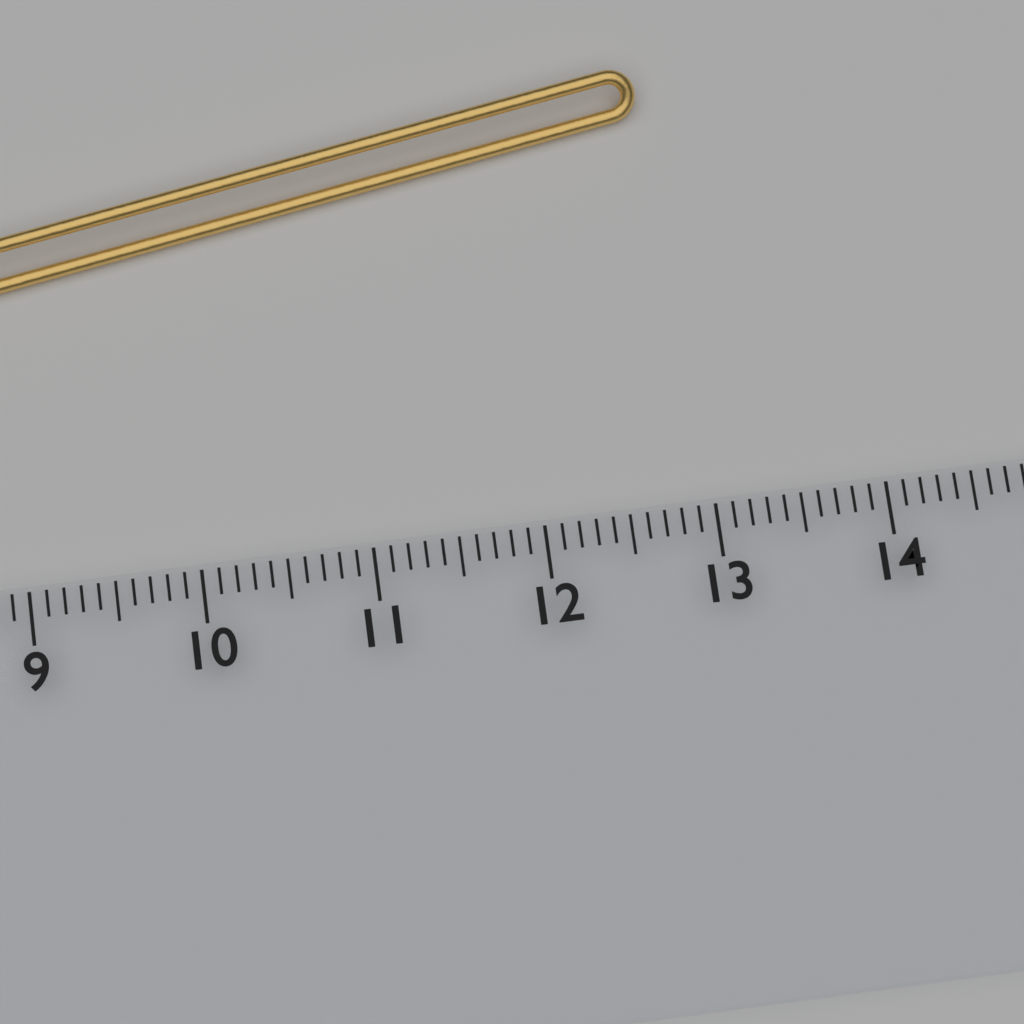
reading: 12.9 cm
